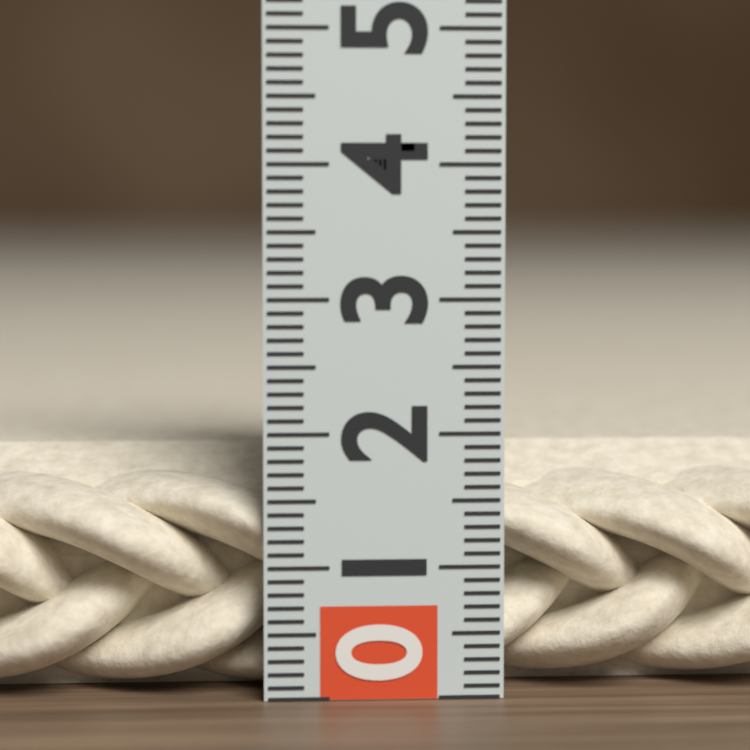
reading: 1.8 (no unit)
